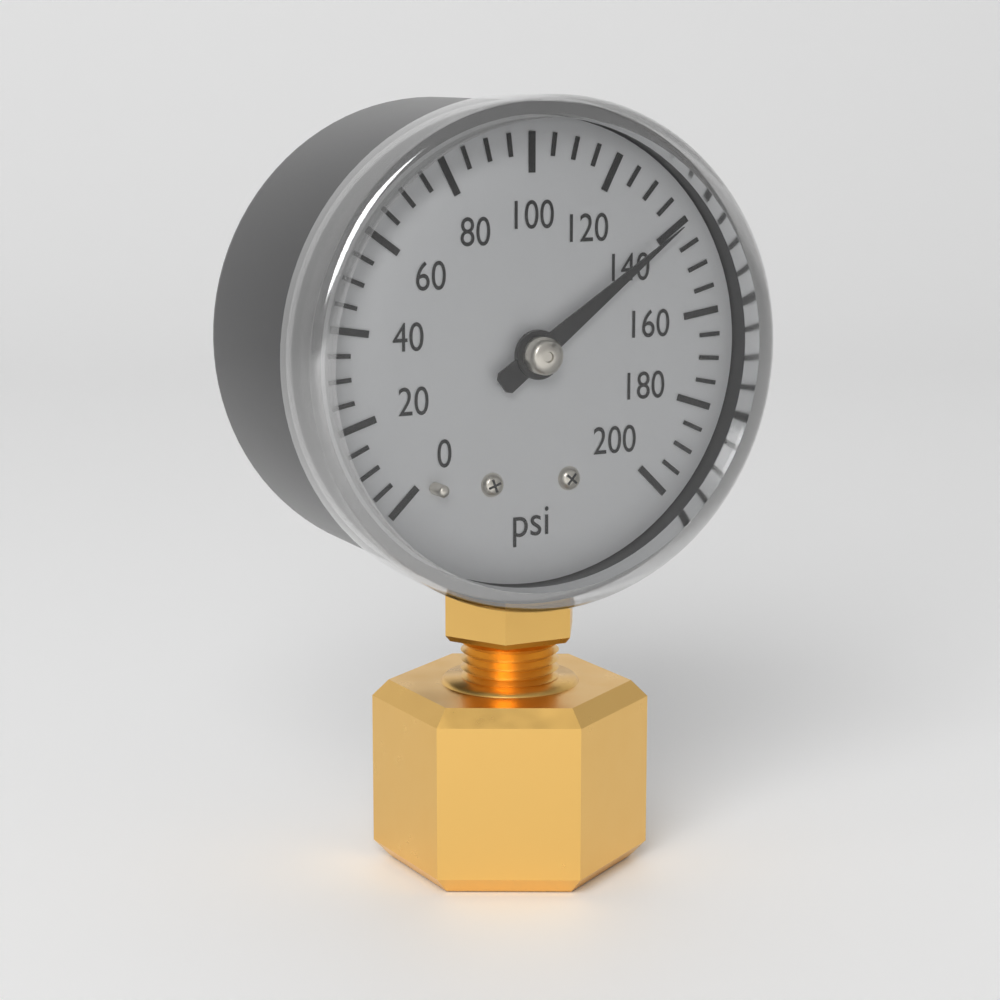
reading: 140 psi
